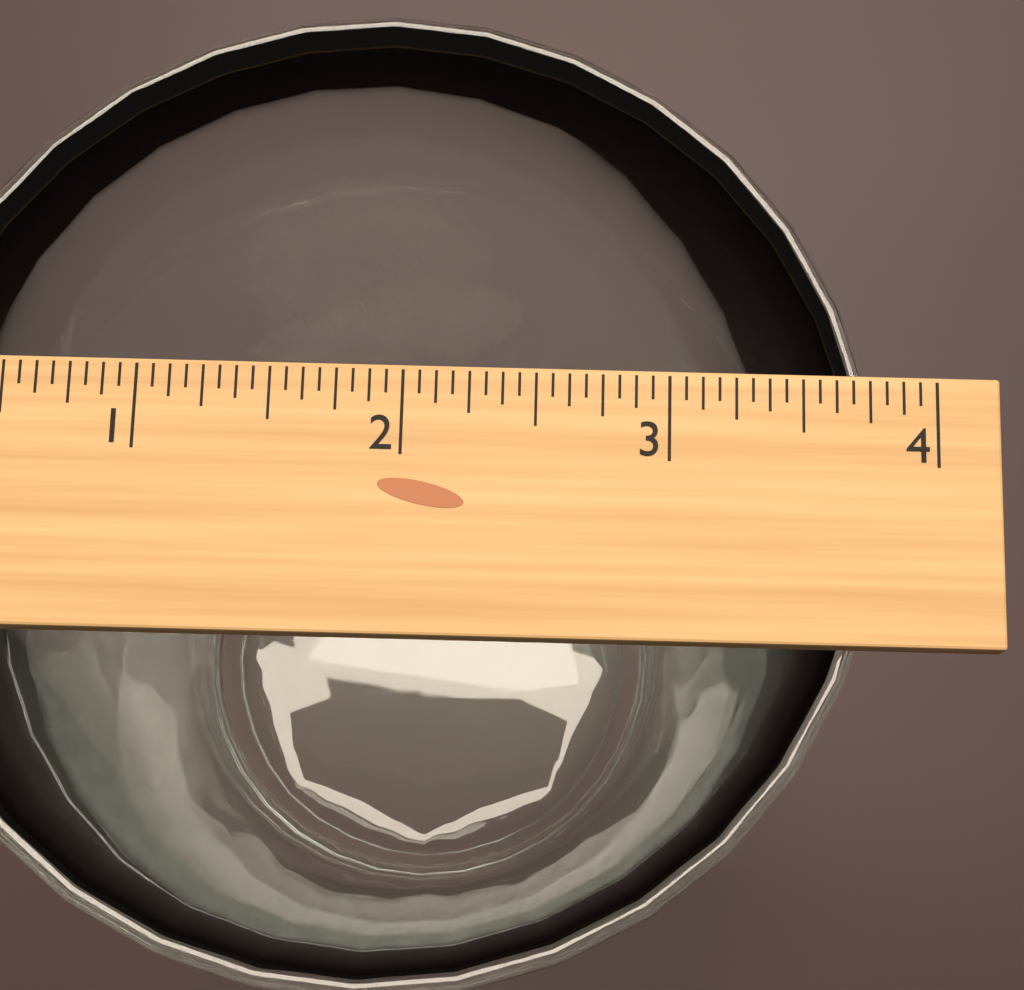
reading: 3.8125 inch
